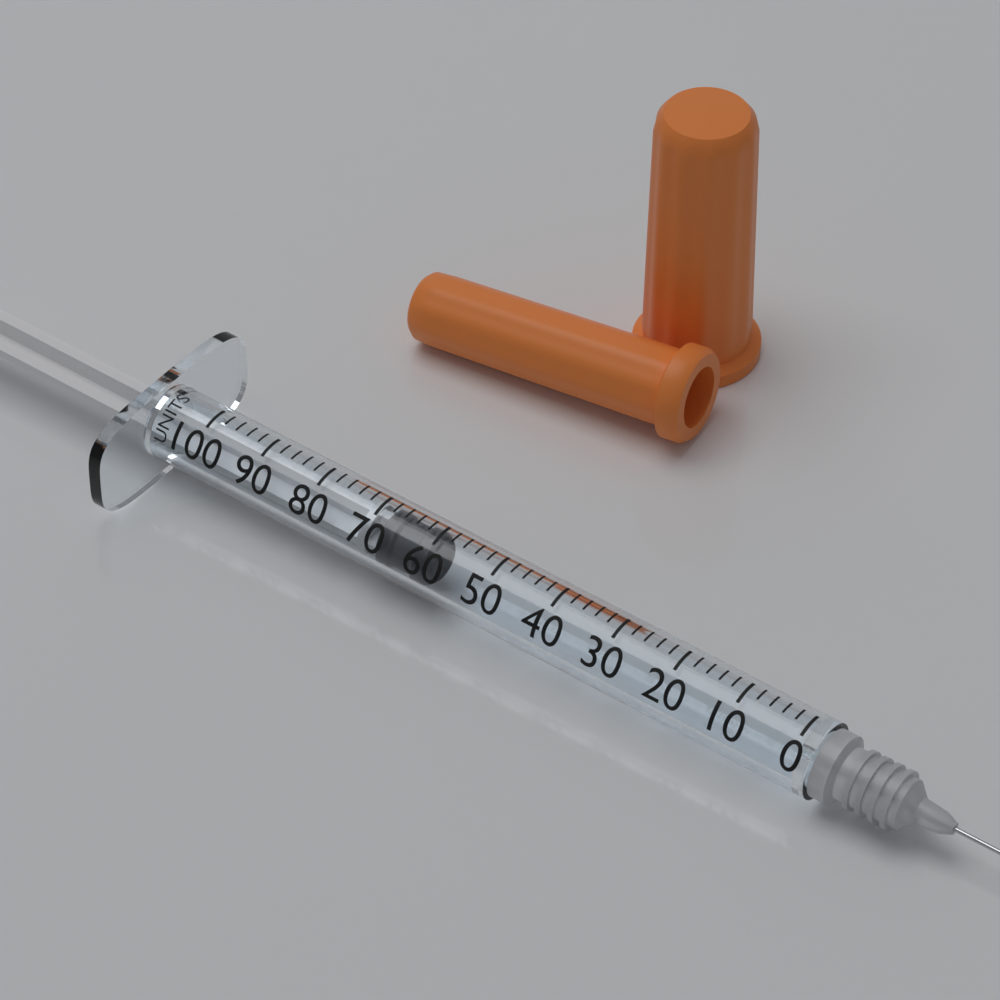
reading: 60 units
